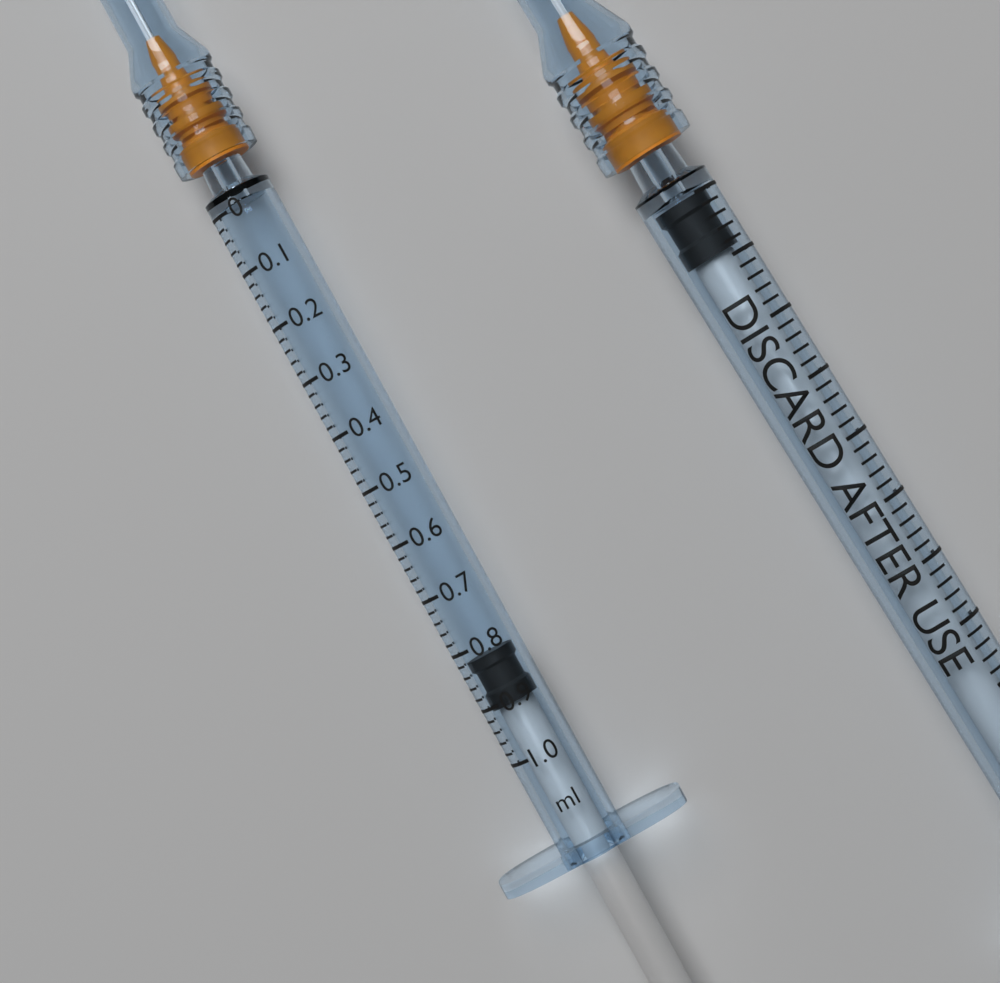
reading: 0.82 ml
